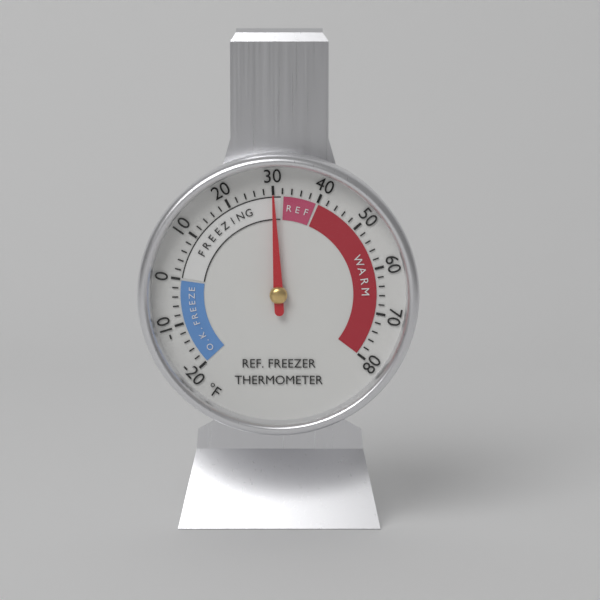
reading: 30 °F
